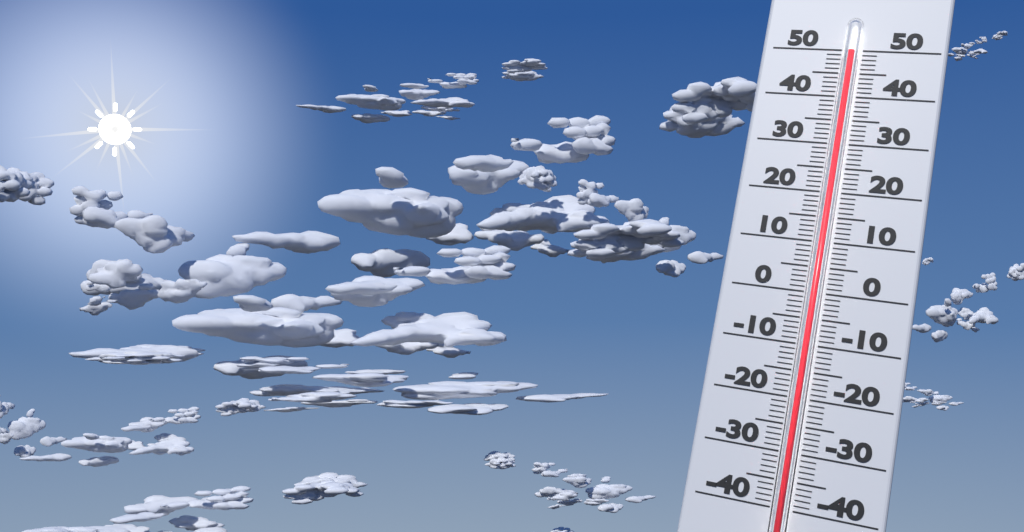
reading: 49 (no unit)
